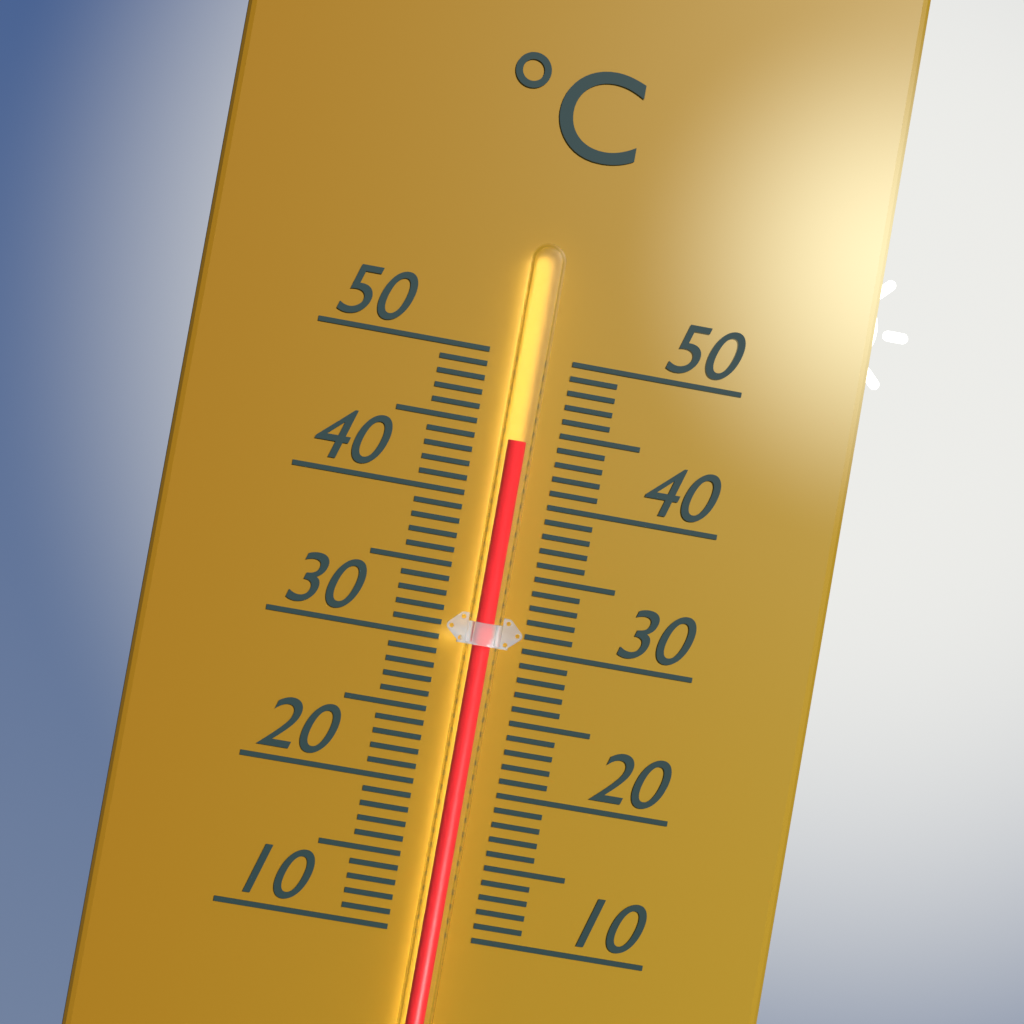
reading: 44 °C
